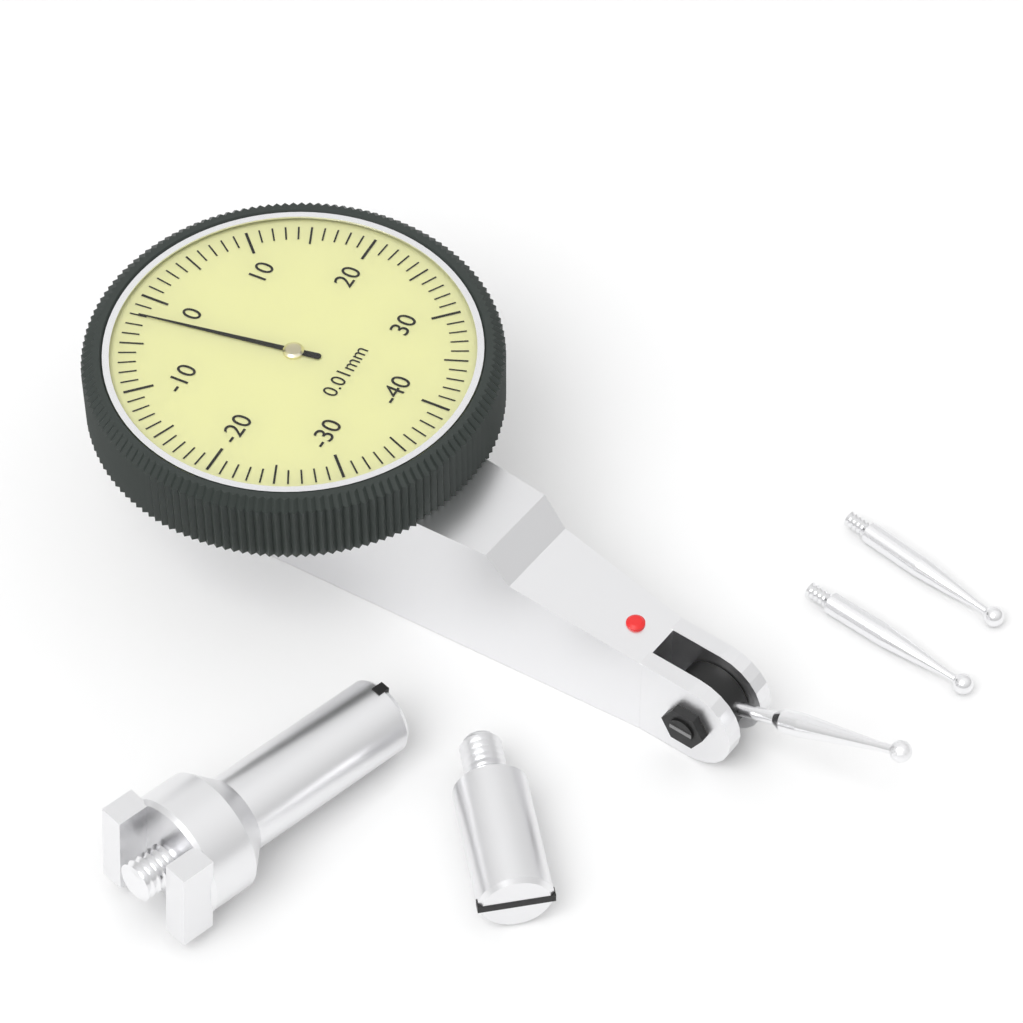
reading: -2 0.01mm
